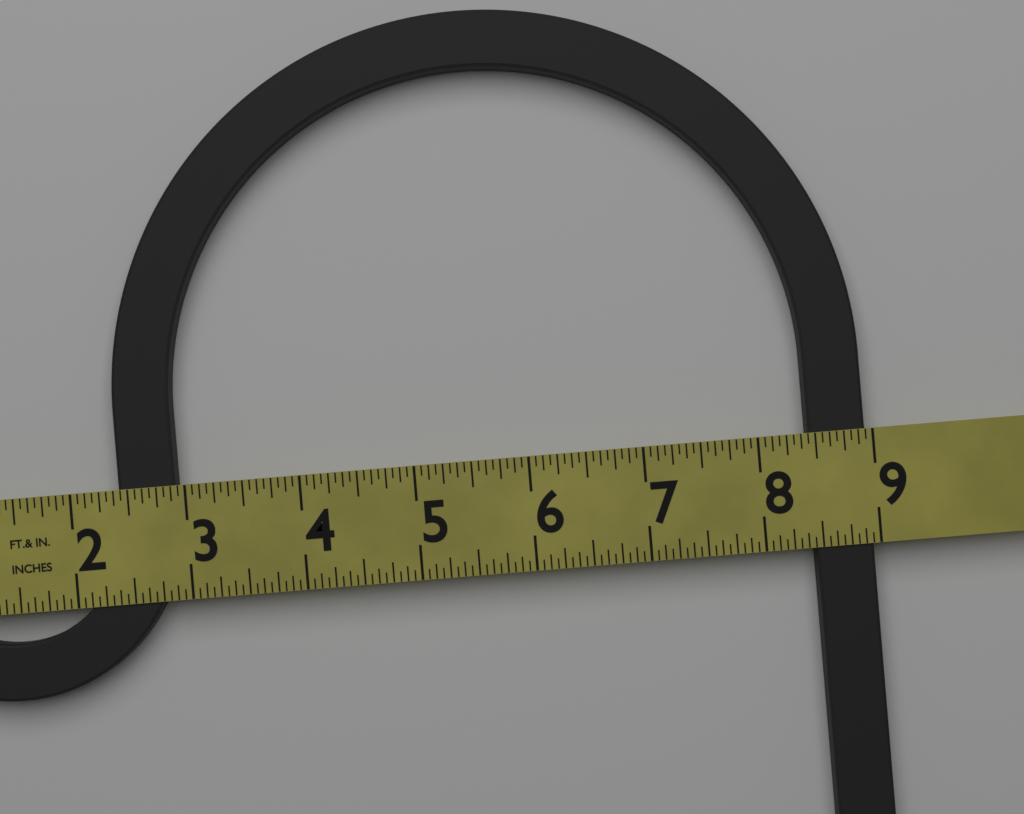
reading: 8.9375 in
